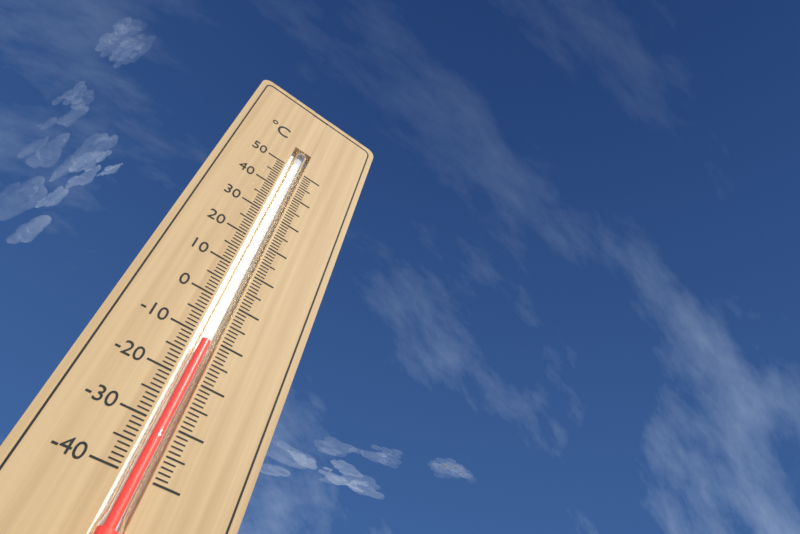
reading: -11 °C
